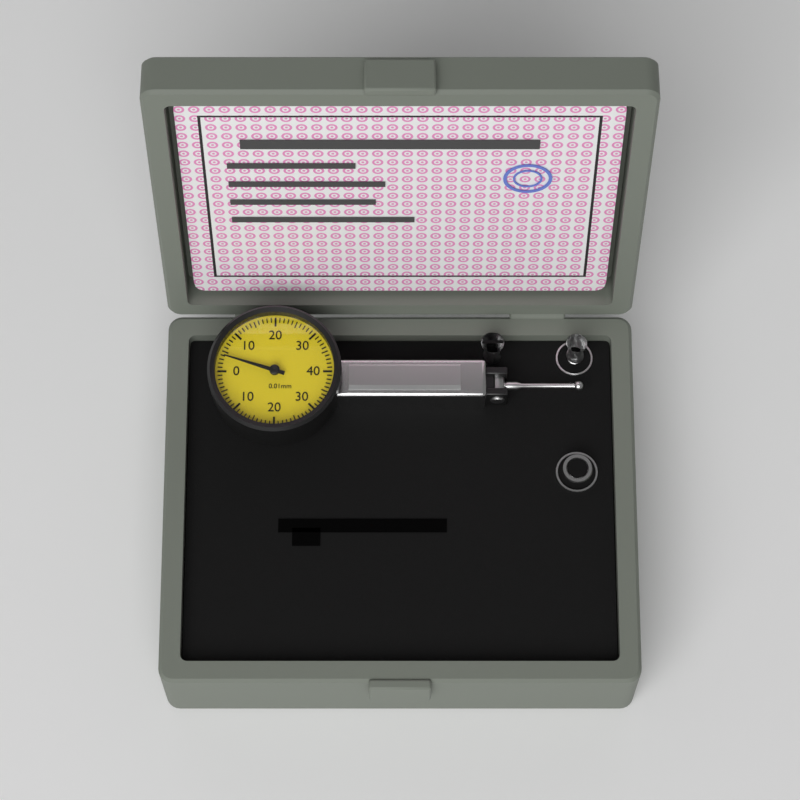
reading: 0.04 mm
